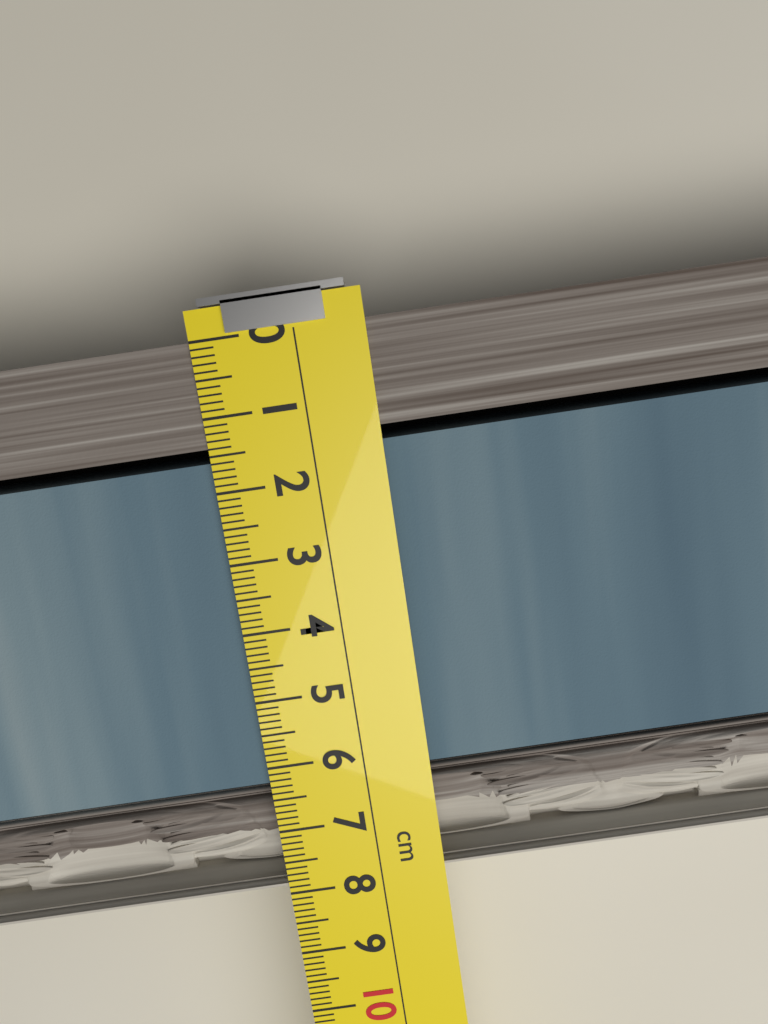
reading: 7.9 cm
